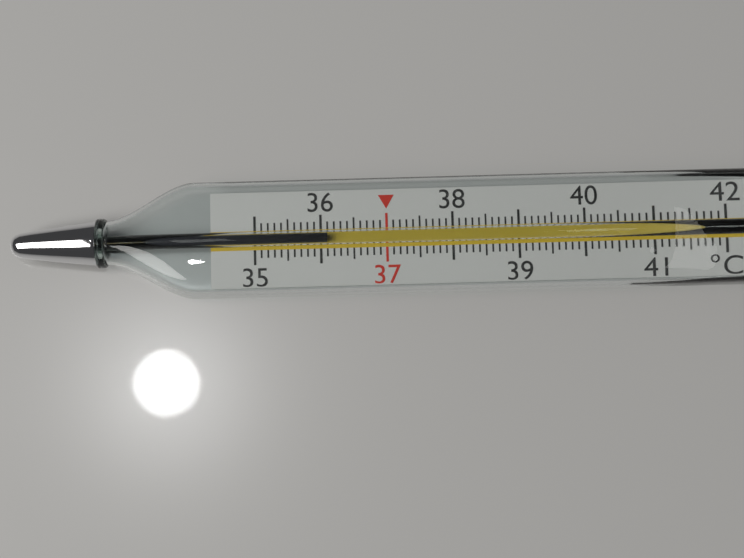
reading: 36.1 °C
